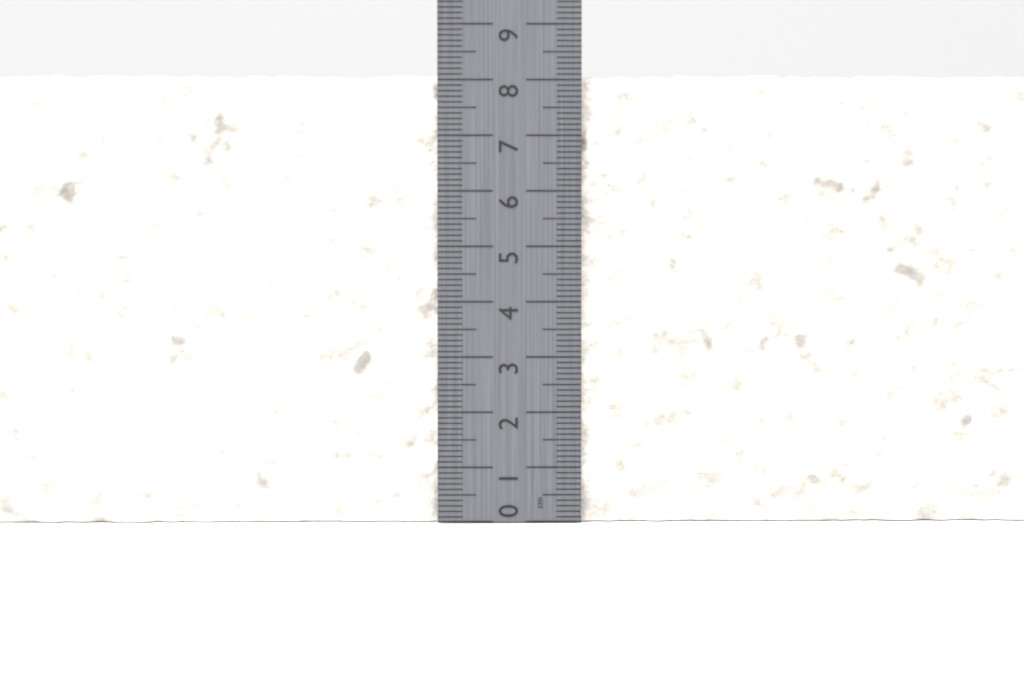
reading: 8.1 cm
